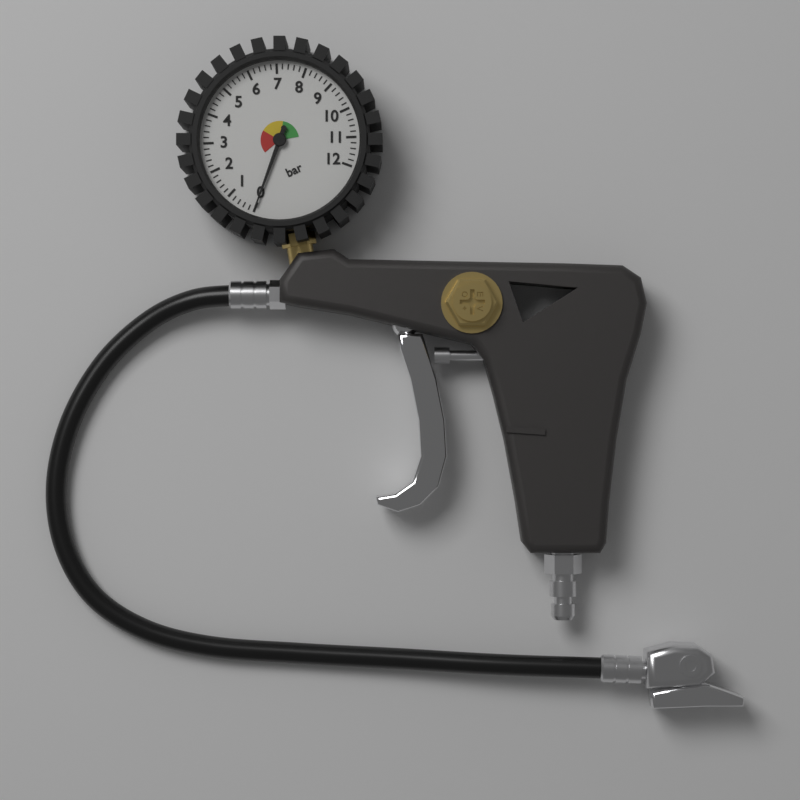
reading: 0.0 bar
